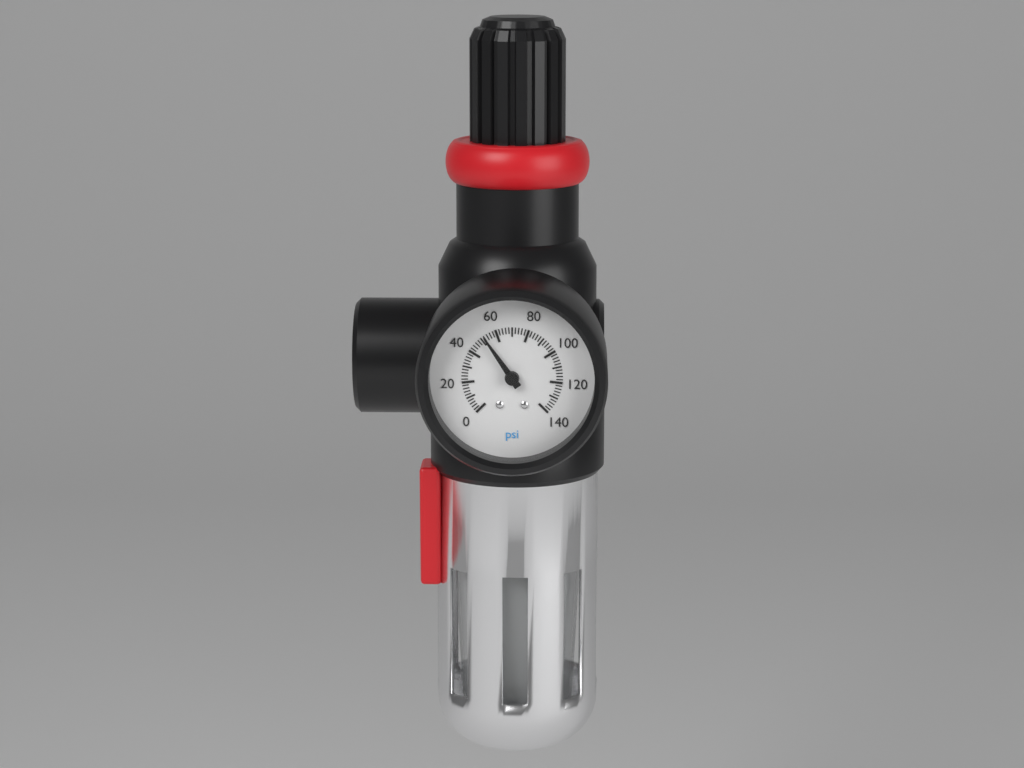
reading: 52 psi
